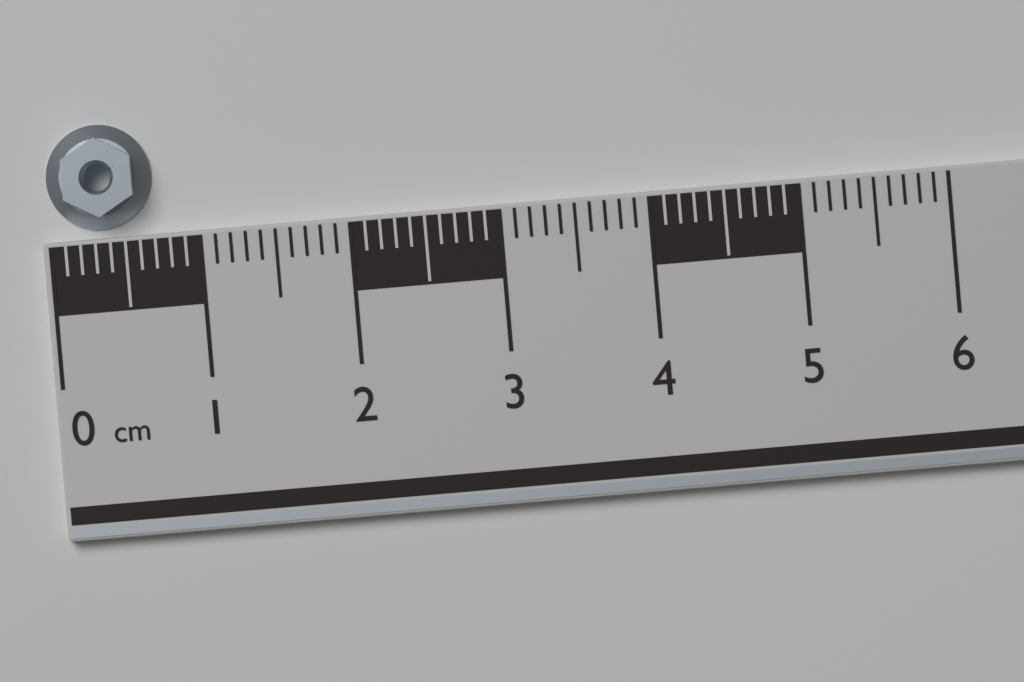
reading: 0.7 cm
